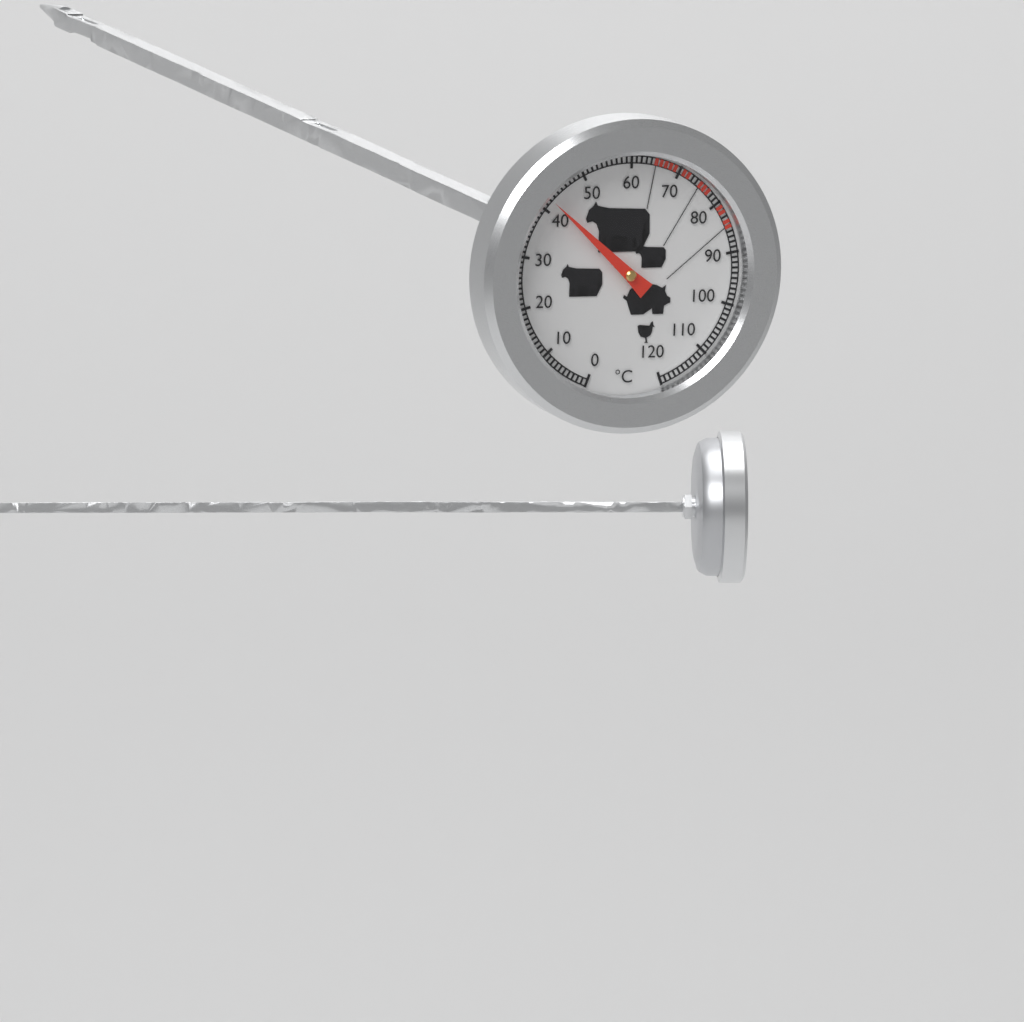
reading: 42 °C
